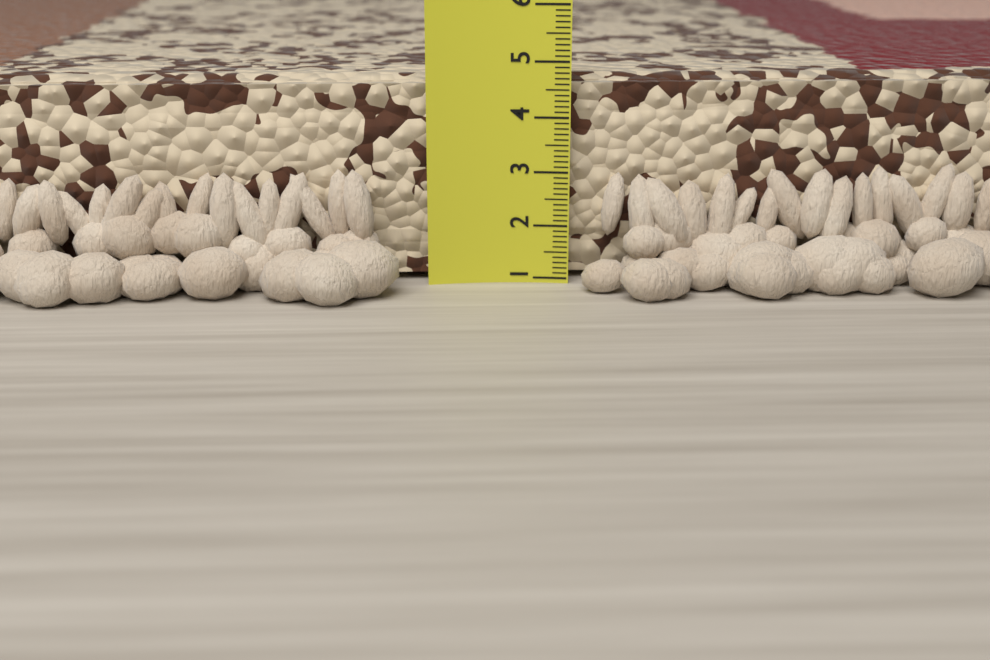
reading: 4.7 (no unit)
